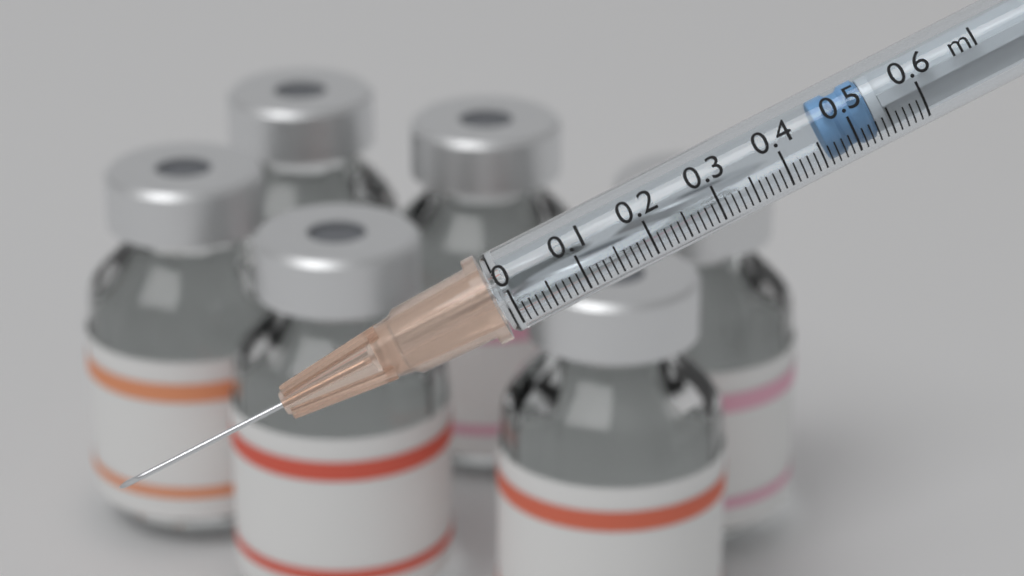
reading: 0.46 ml
